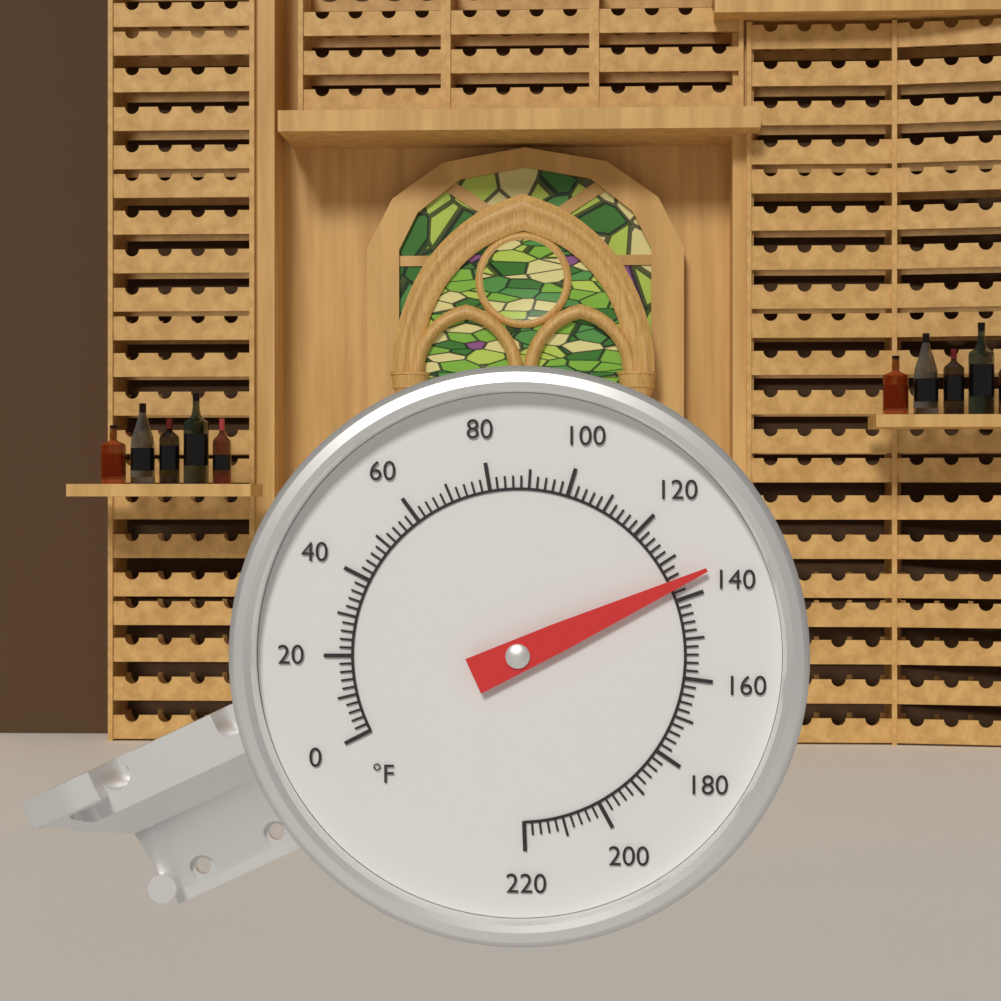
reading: 136 °F
